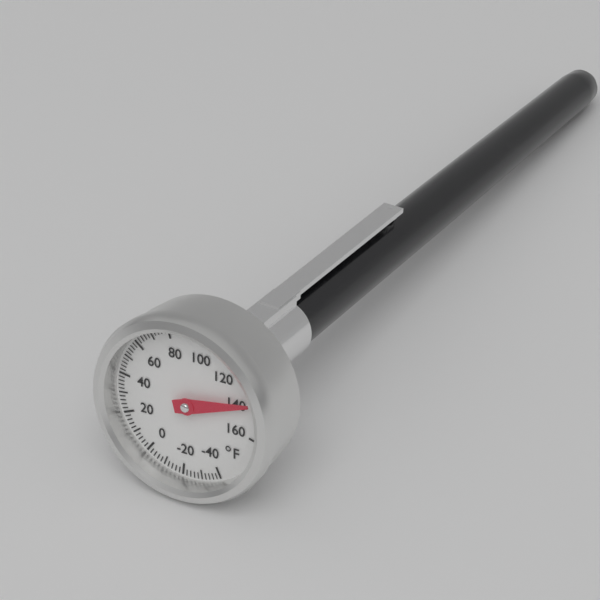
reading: 140 °F
